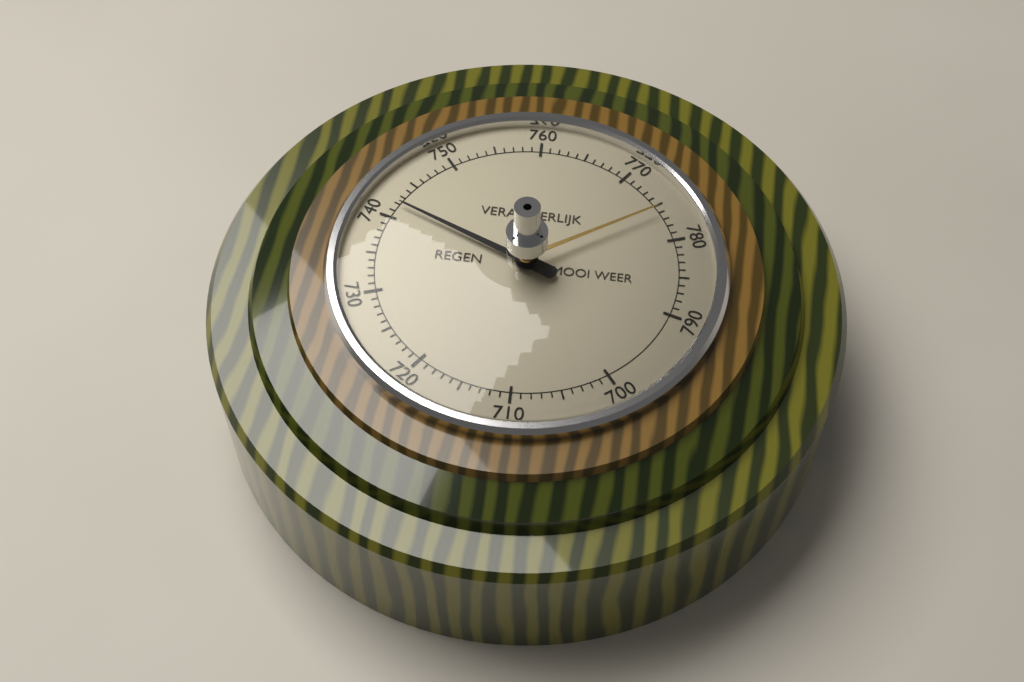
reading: 742 (no unit)
